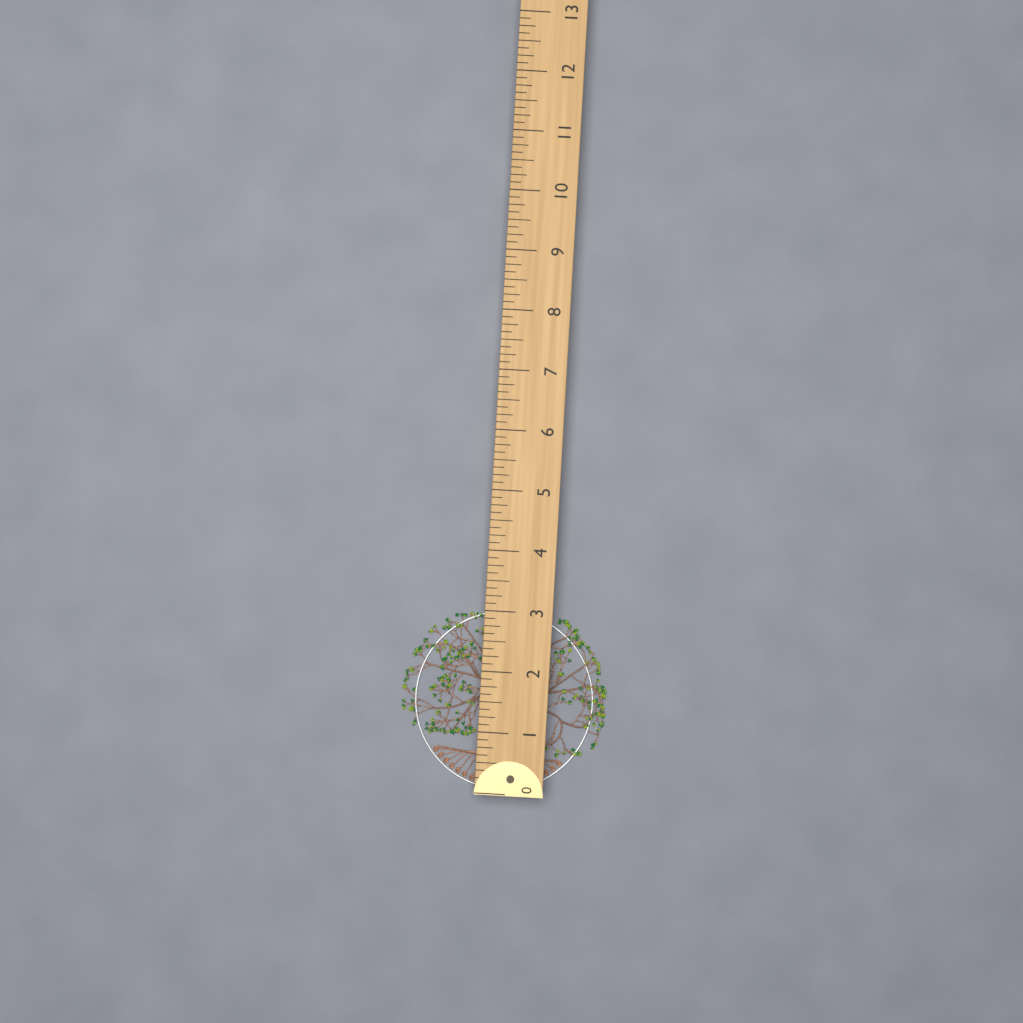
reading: 3.000 (no unit)
